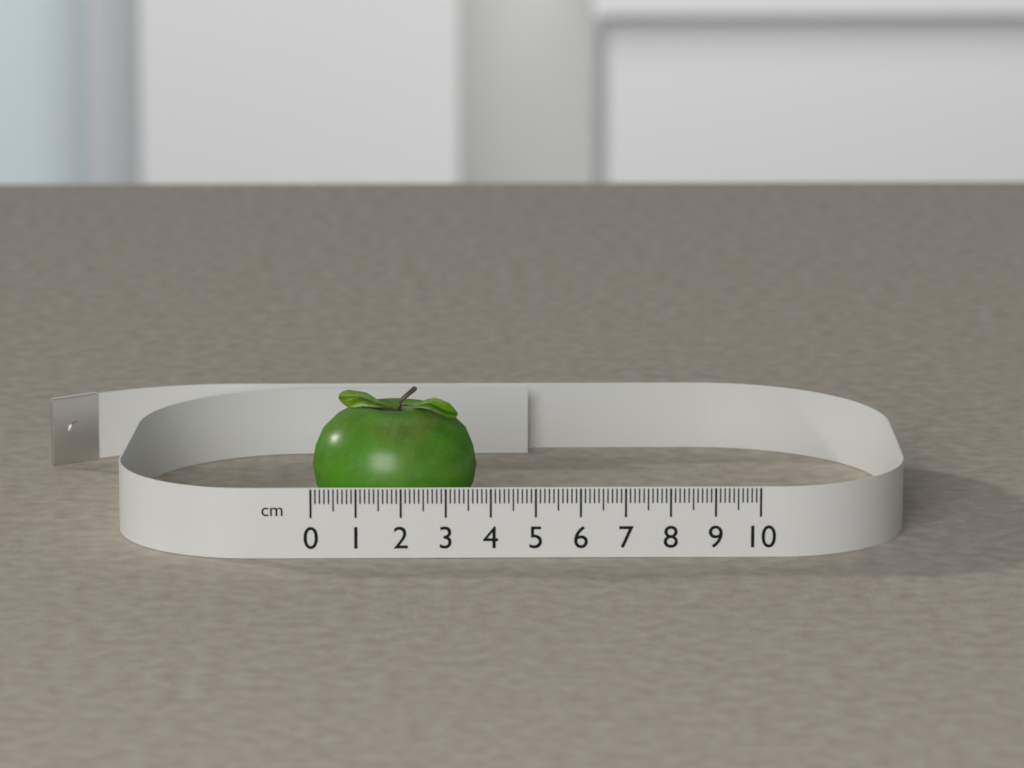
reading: 3.7 cm
